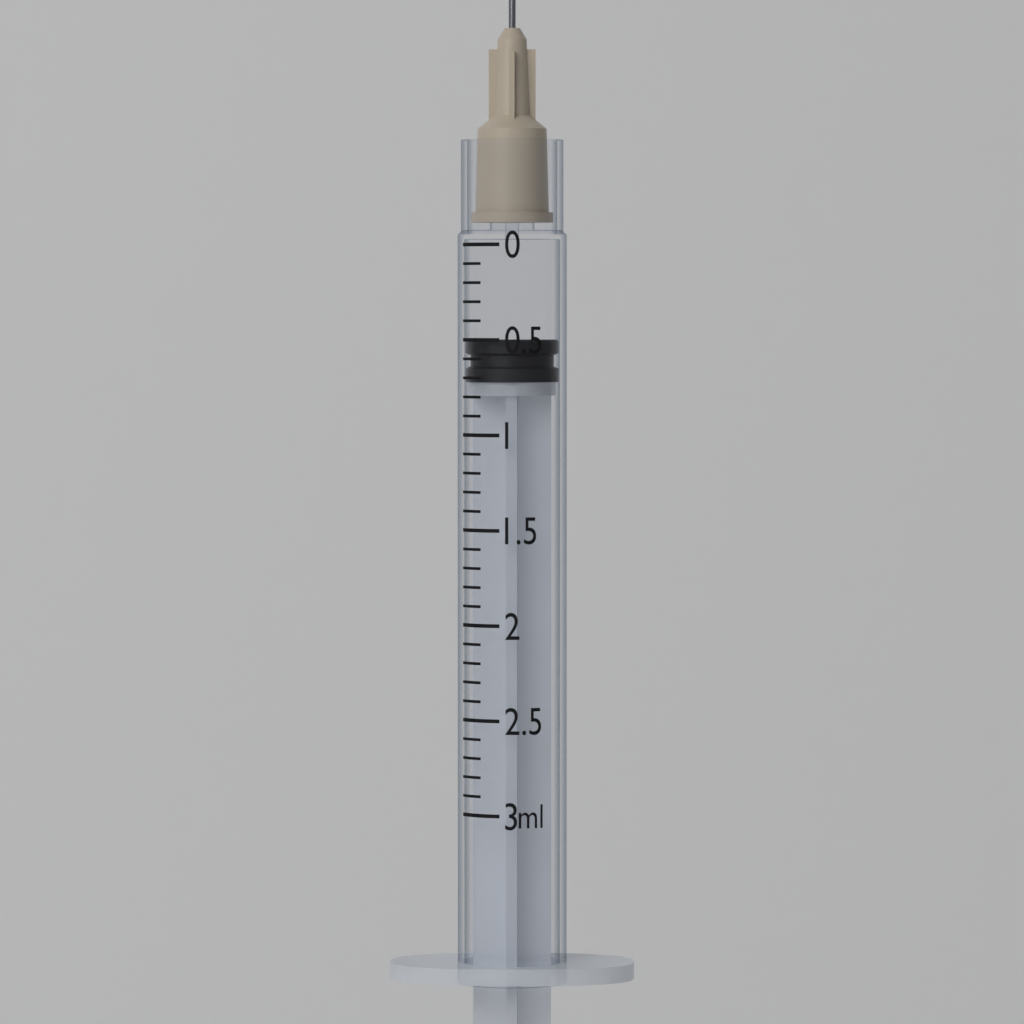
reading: 0.5 ml
